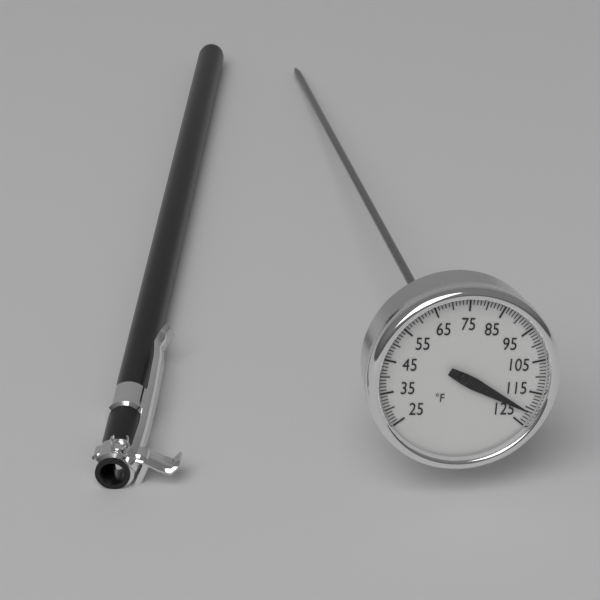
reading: 121 °F
